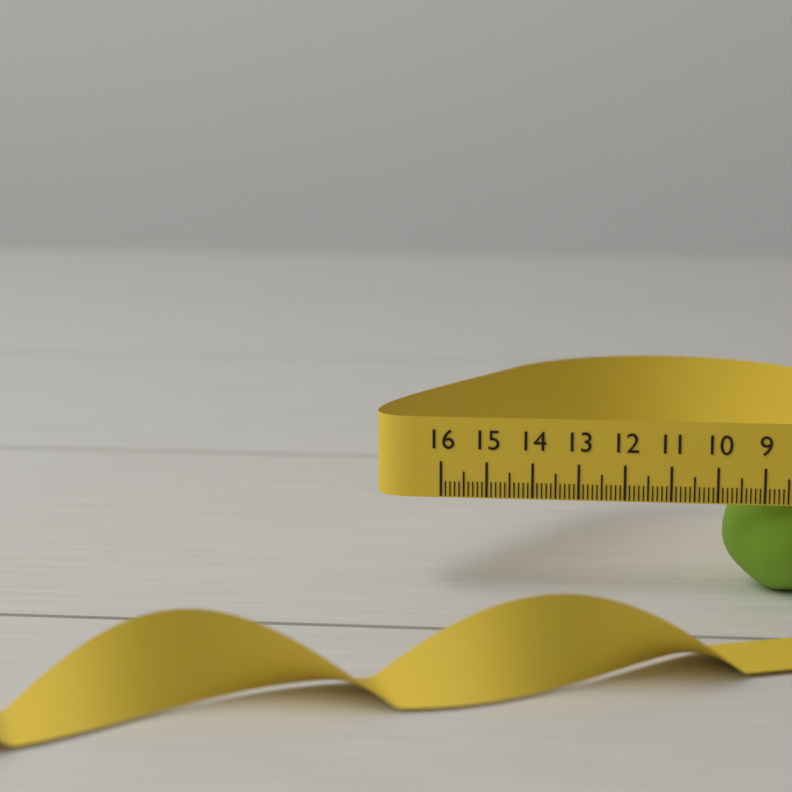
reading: 9.8 (no unit)
